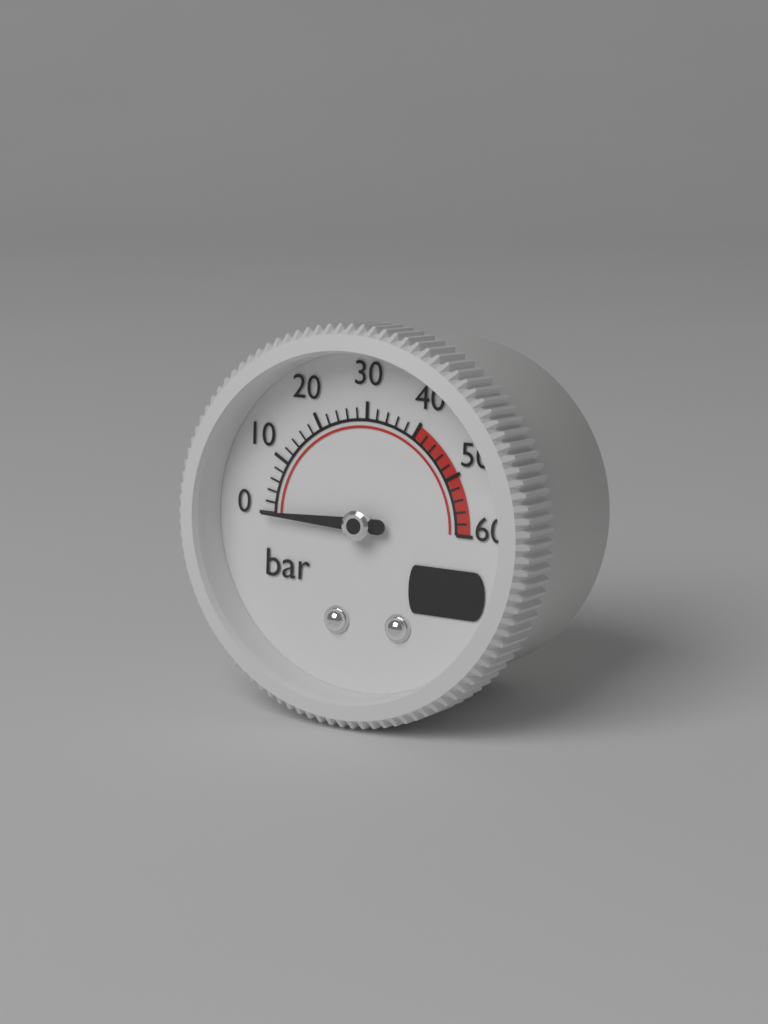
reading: 0 bar
